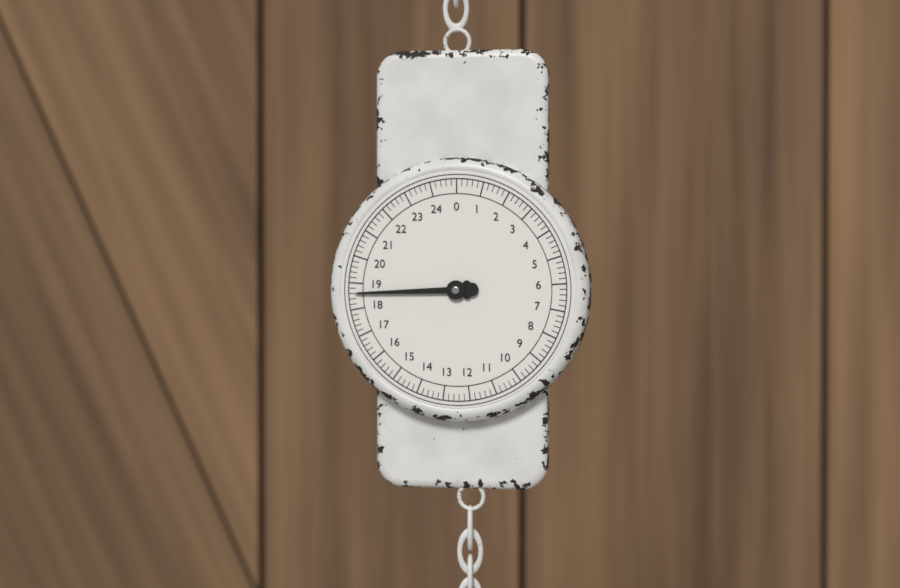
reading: 18.6 (no unit)
